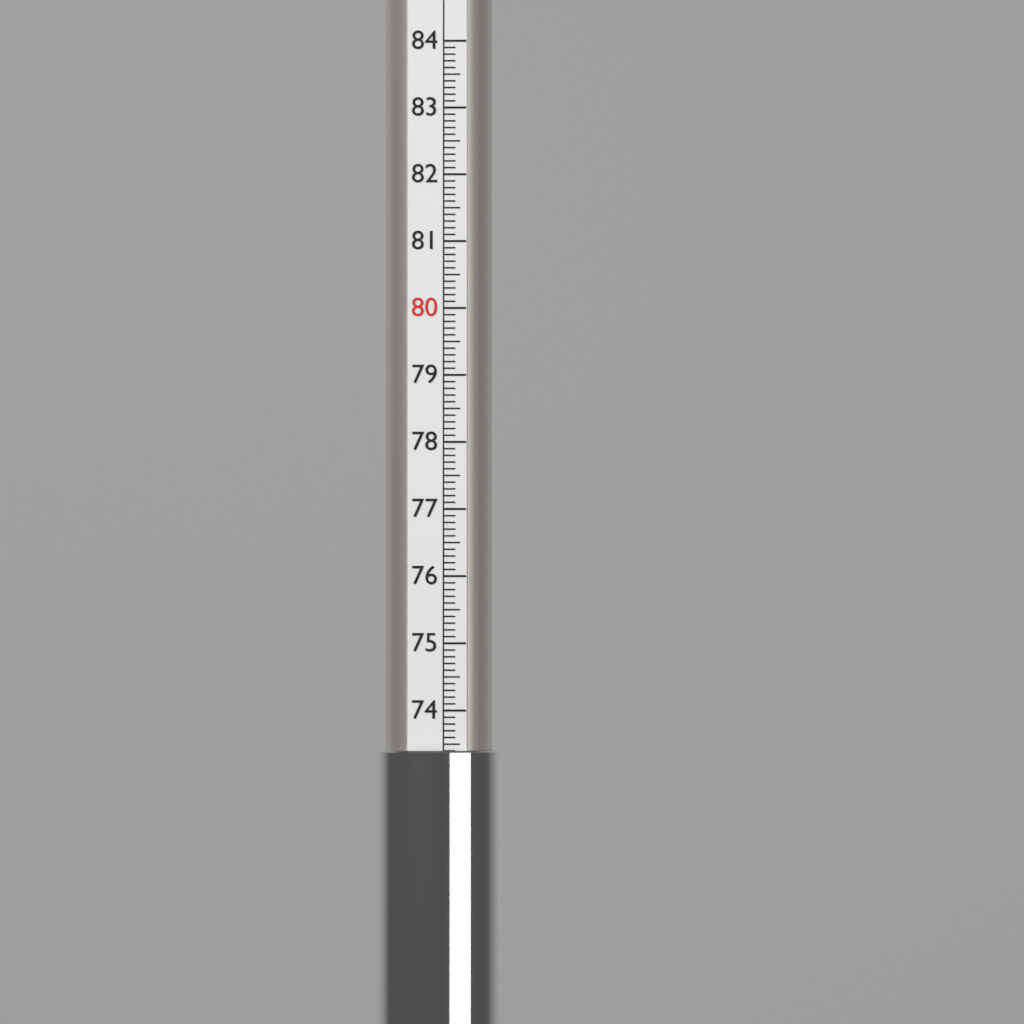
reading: 73.4 (no unit)
